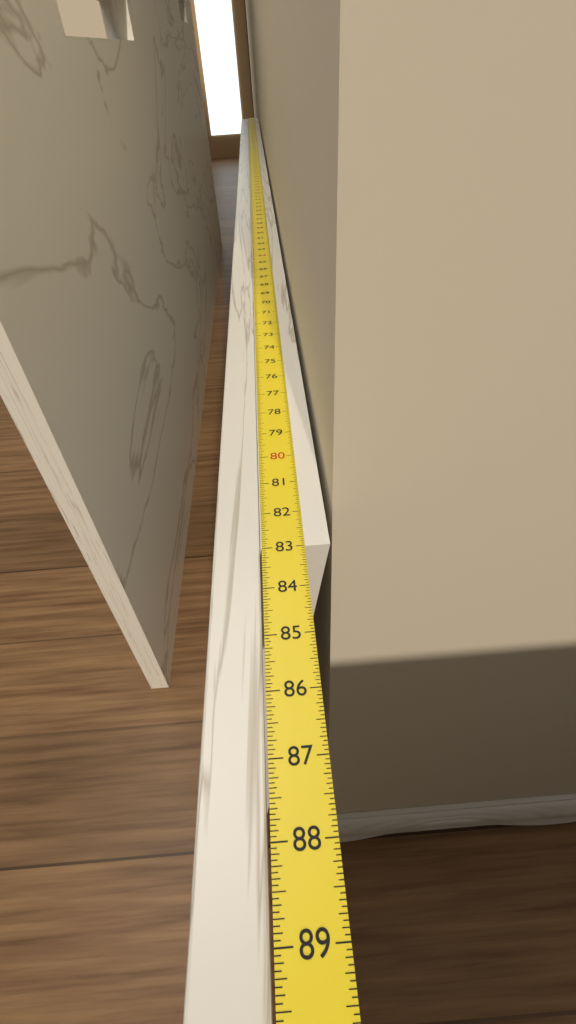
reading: 83.0000 in
